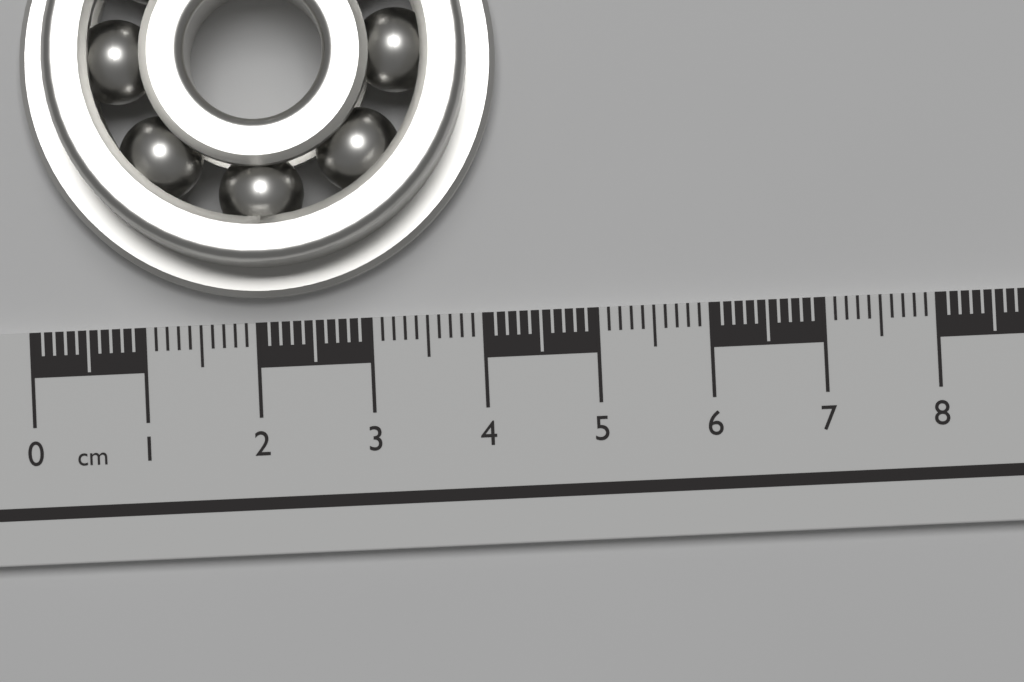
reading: 4.2 cm
